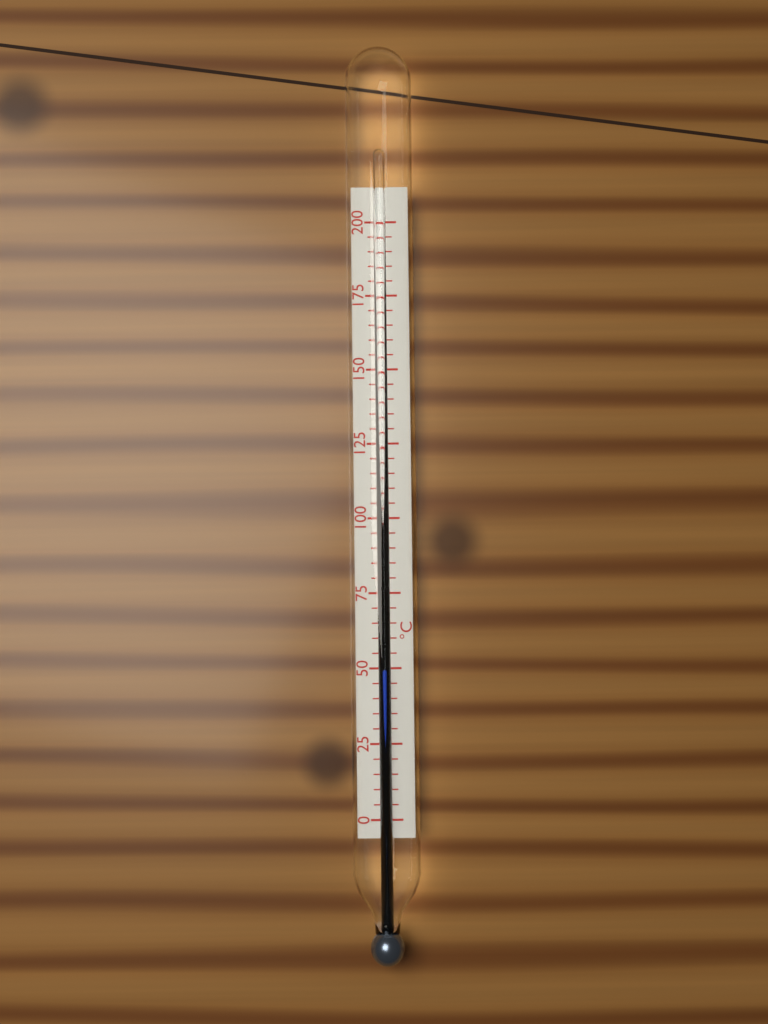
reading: 50 °C
